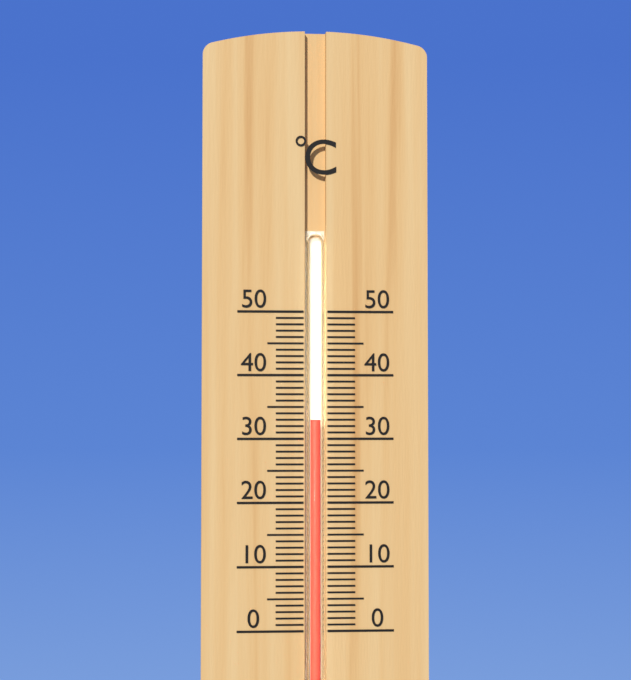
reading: 33 °C
